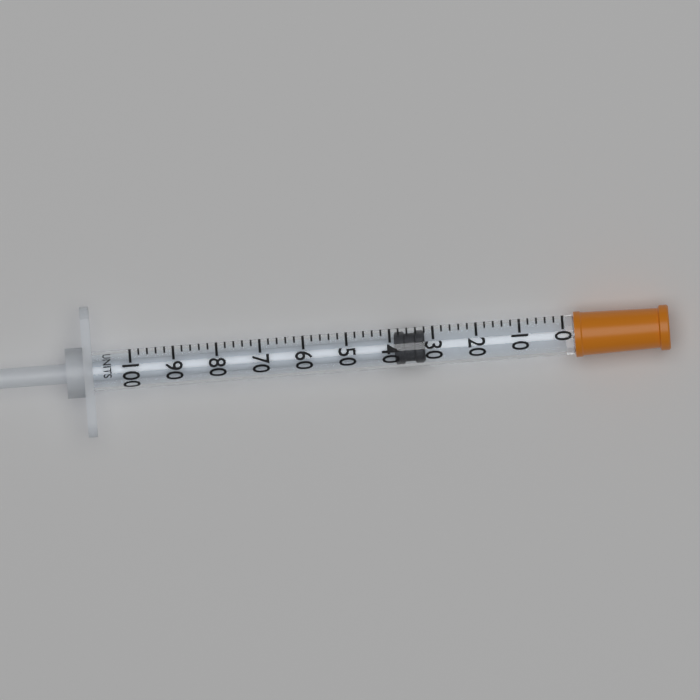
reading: 32 units
